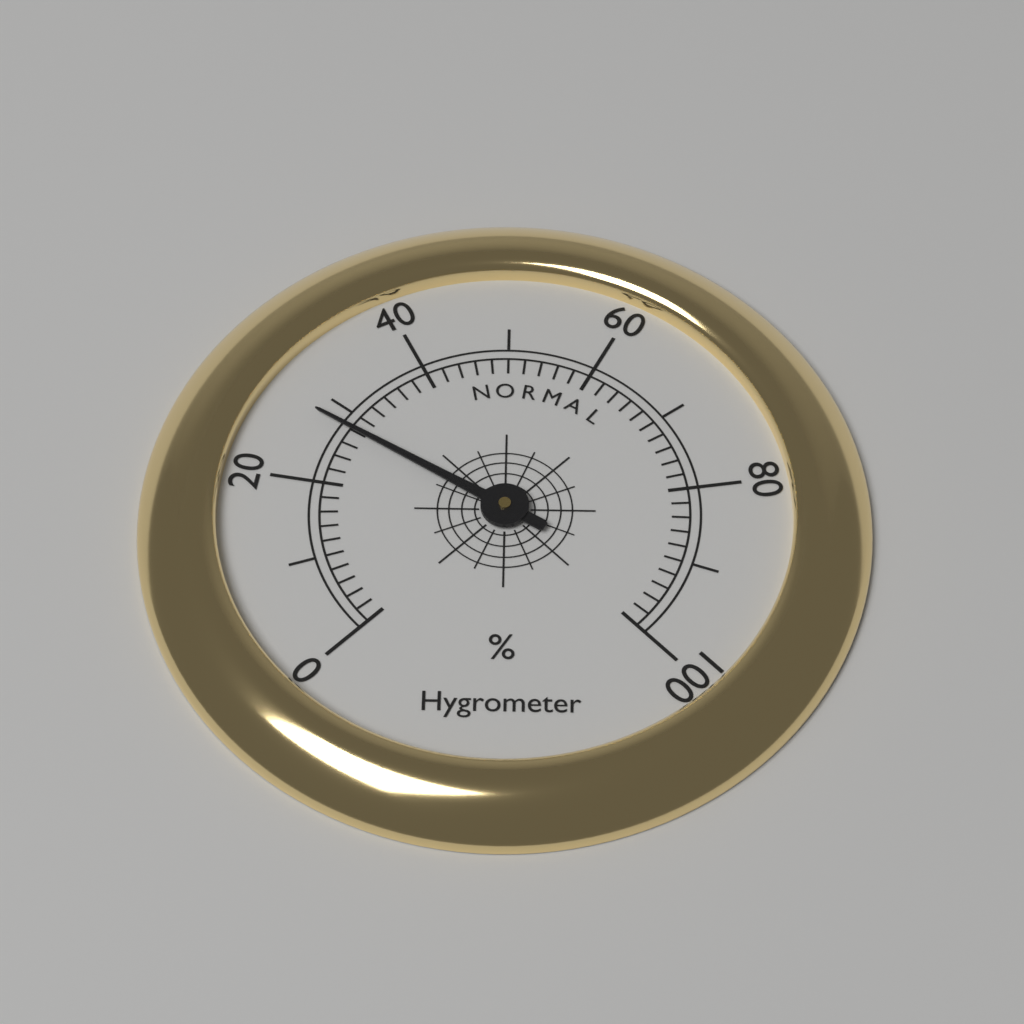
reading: 28 %
